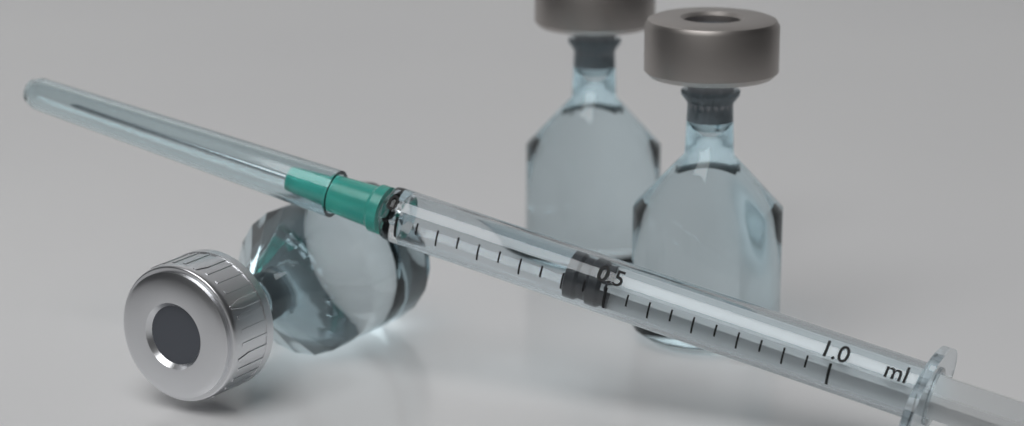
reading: 0.40 ml
